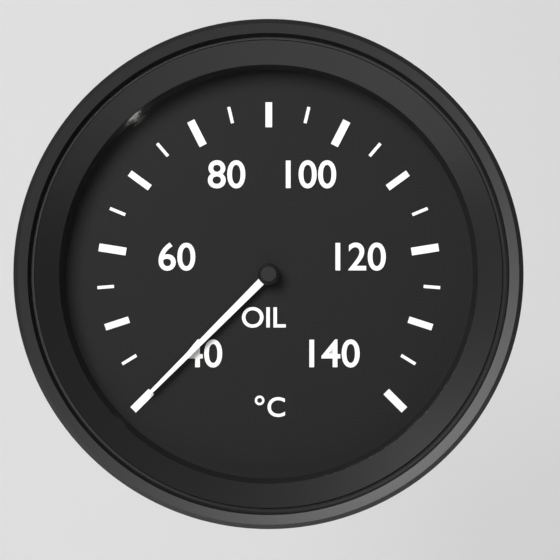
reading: 40 °C
